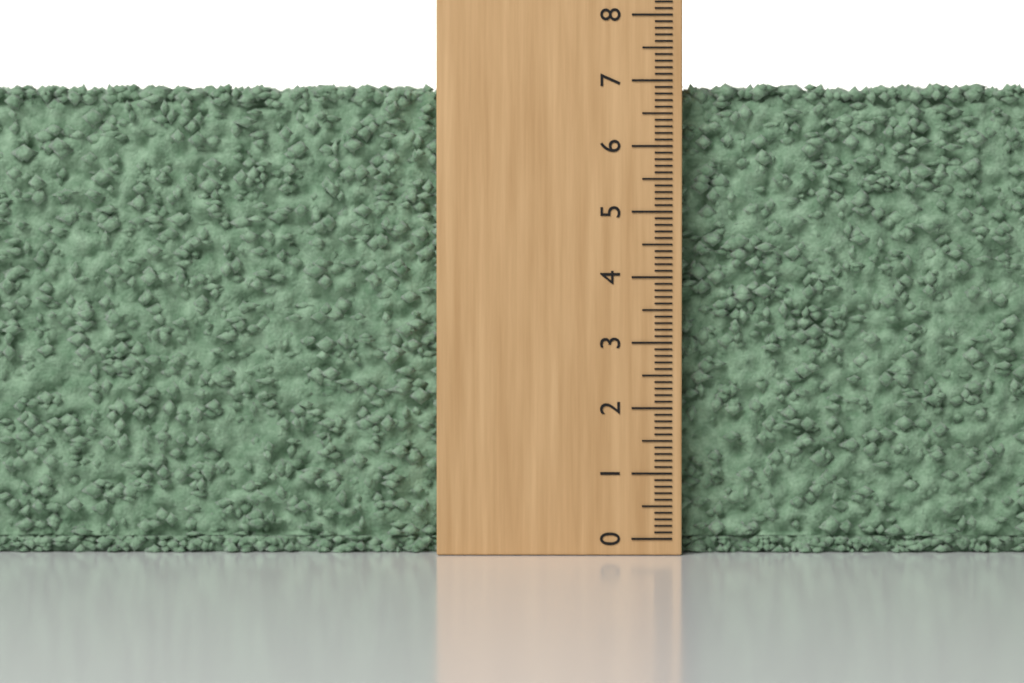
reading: 7.0 (no unit)
